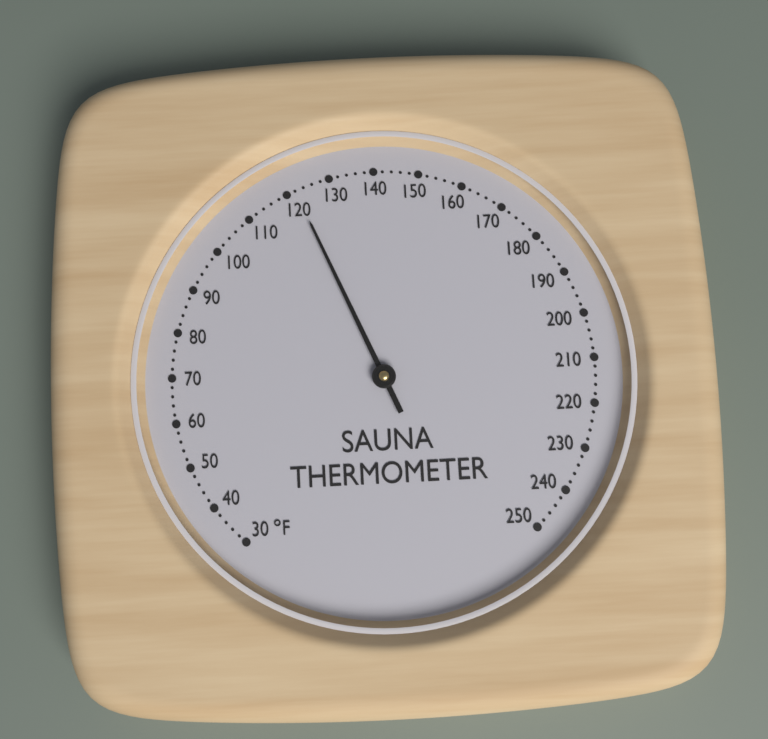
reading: 122 °F
